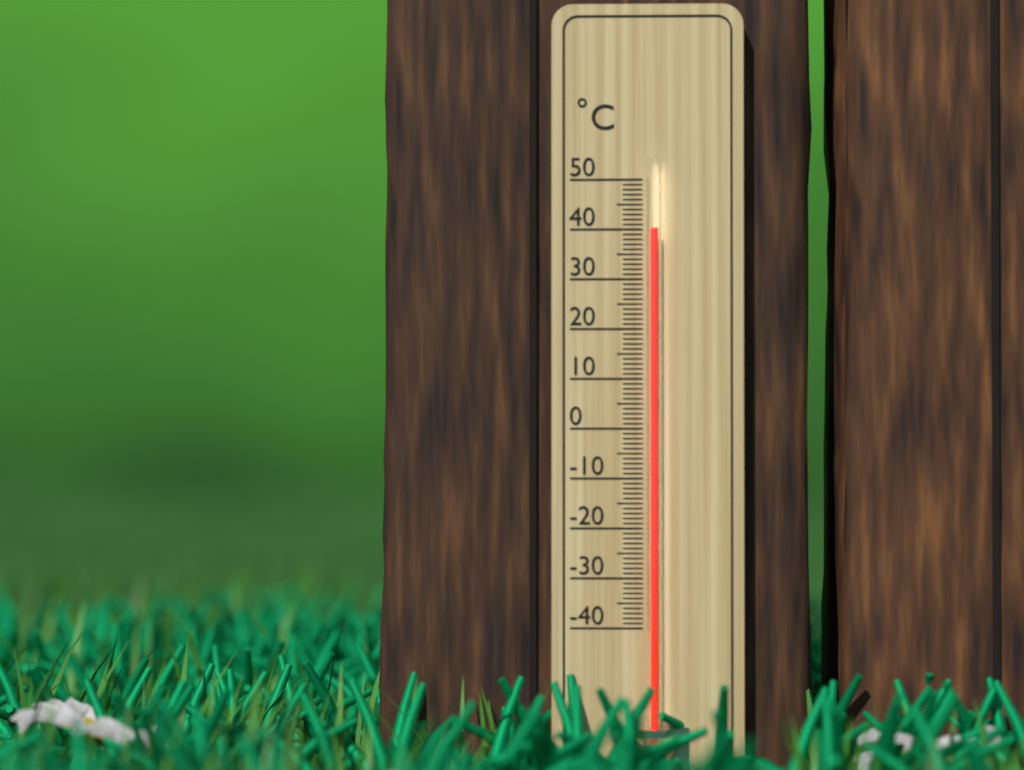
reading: 40 °C
